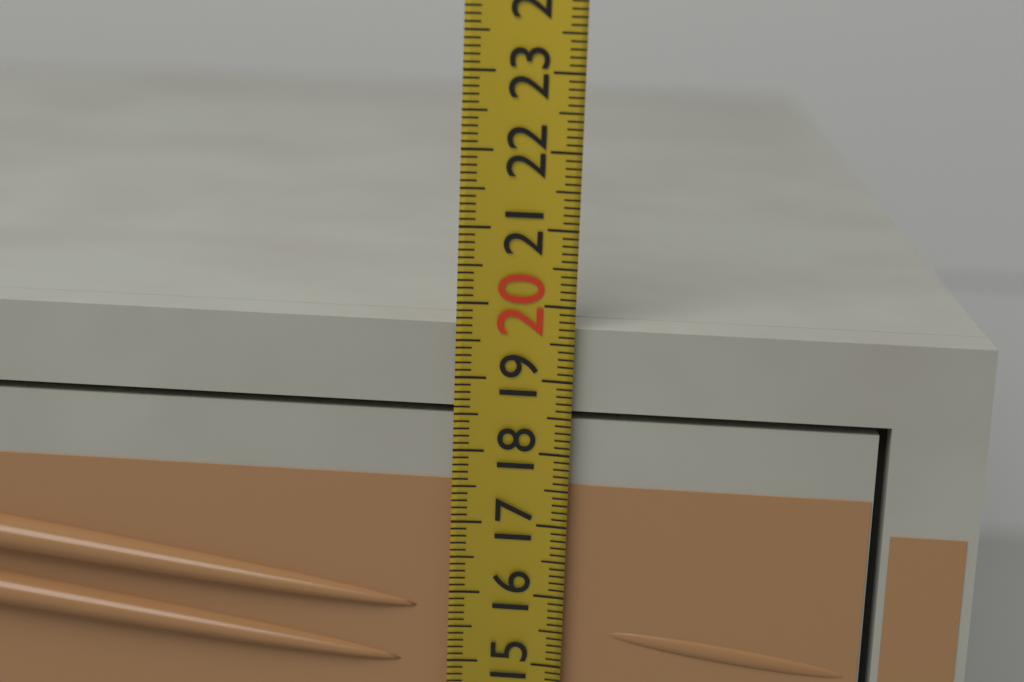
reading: 19.7 (no unit)
